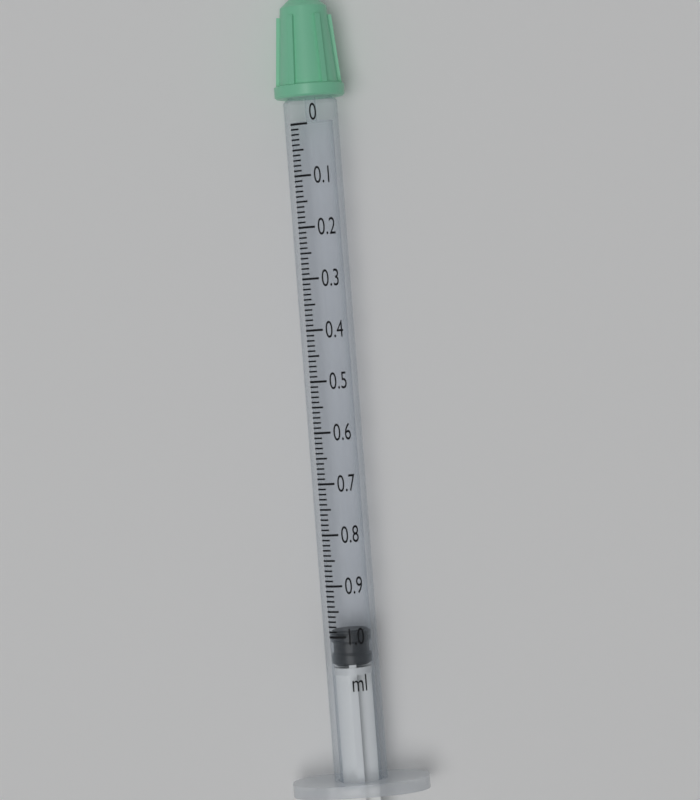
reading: 0.99 ml
